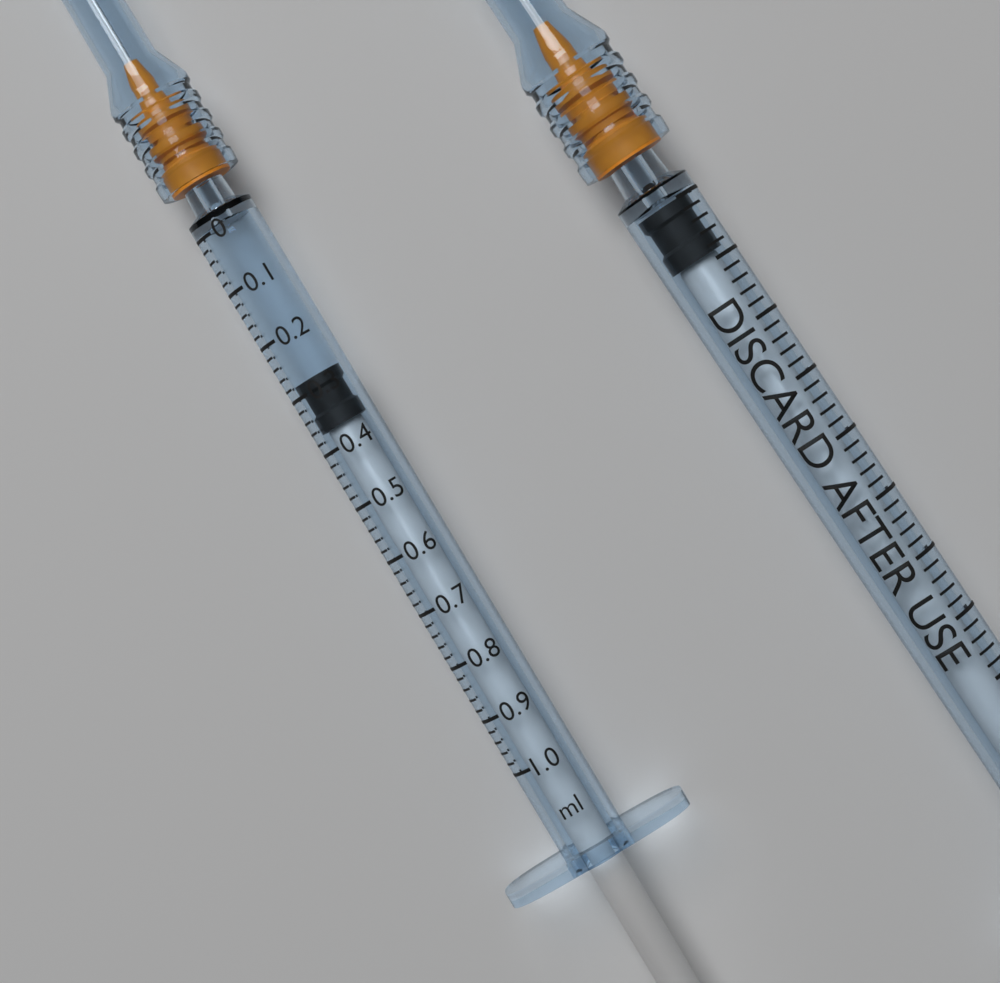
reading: 0.28 ml
